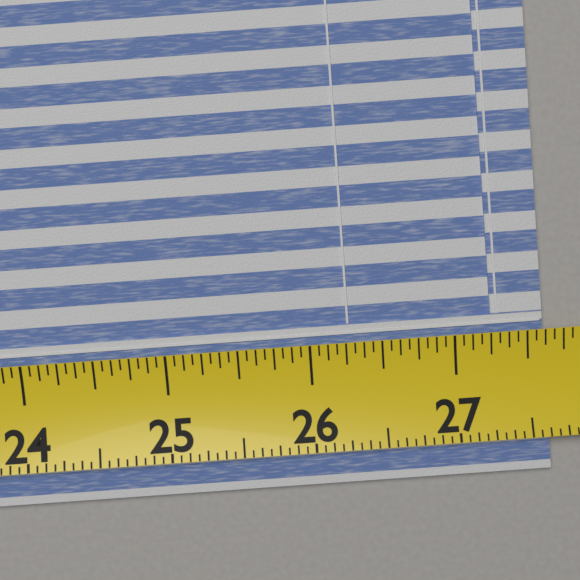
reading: 27.6250 (no unit)
